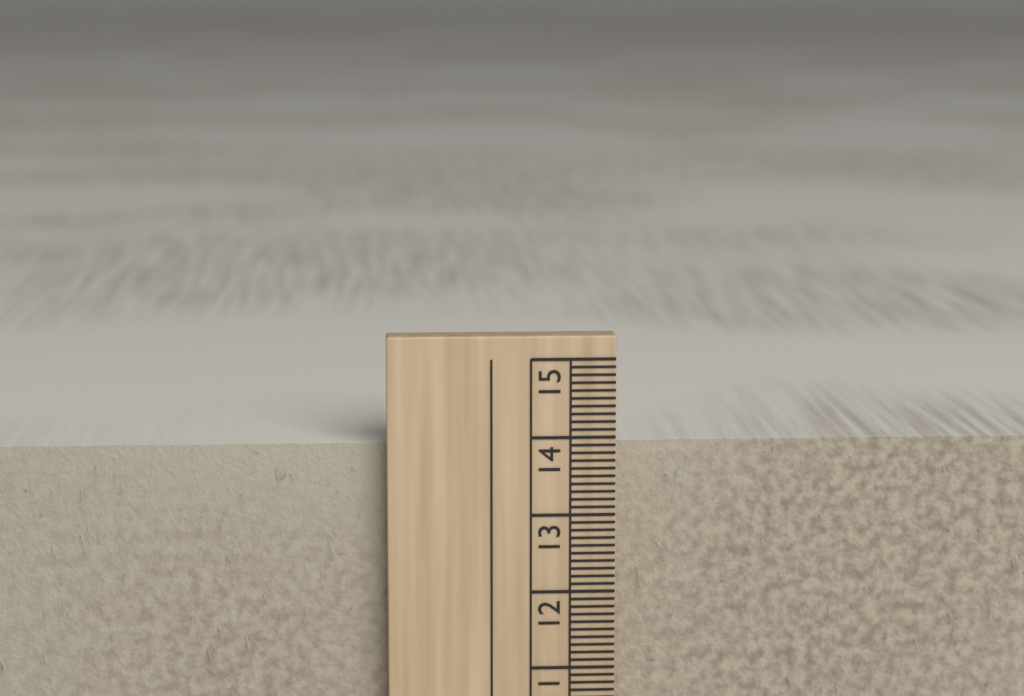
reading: 13.9 cm
